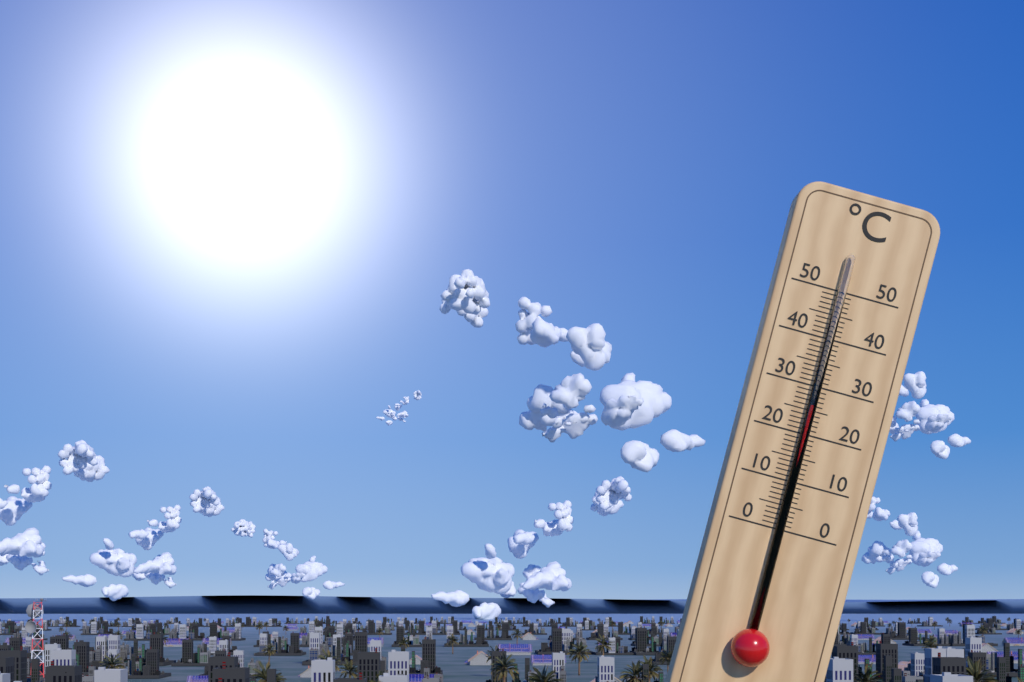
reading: 26 °C
